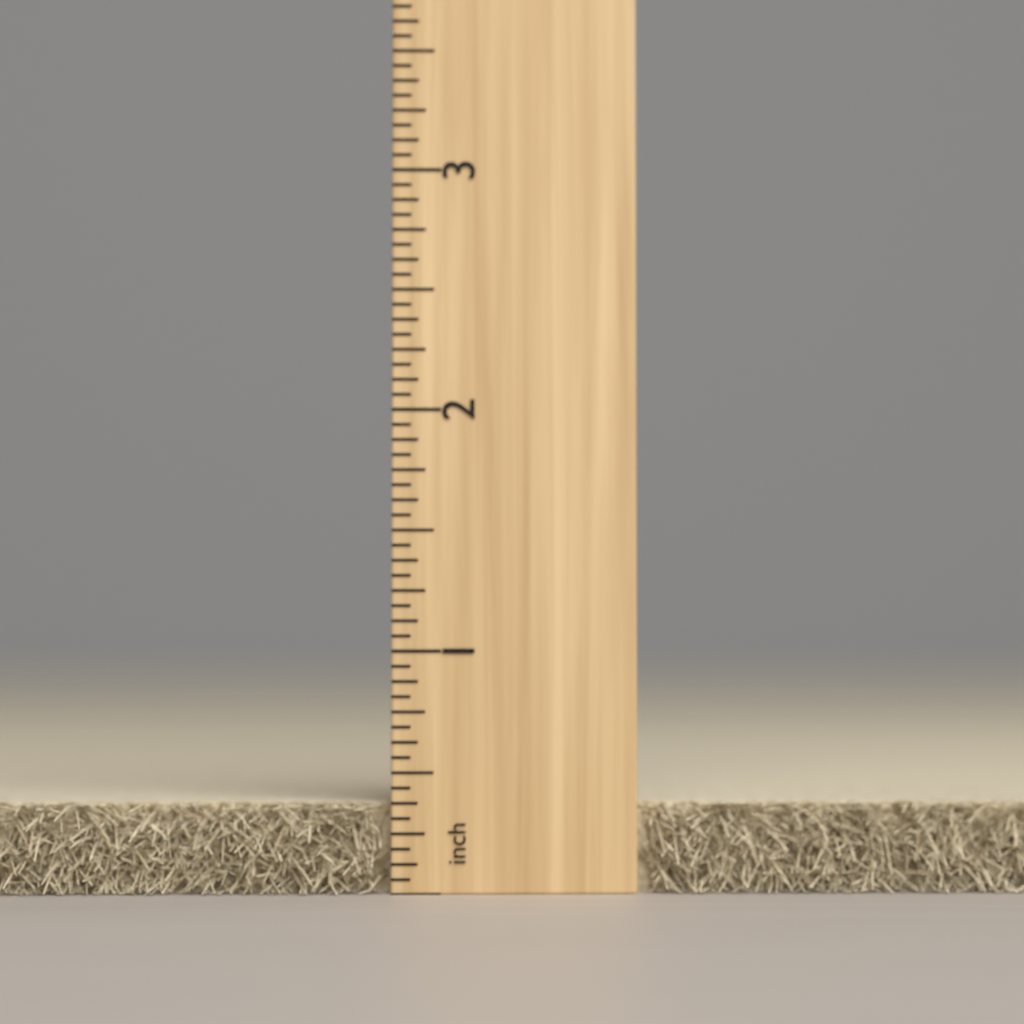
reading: 0.3750 inch
